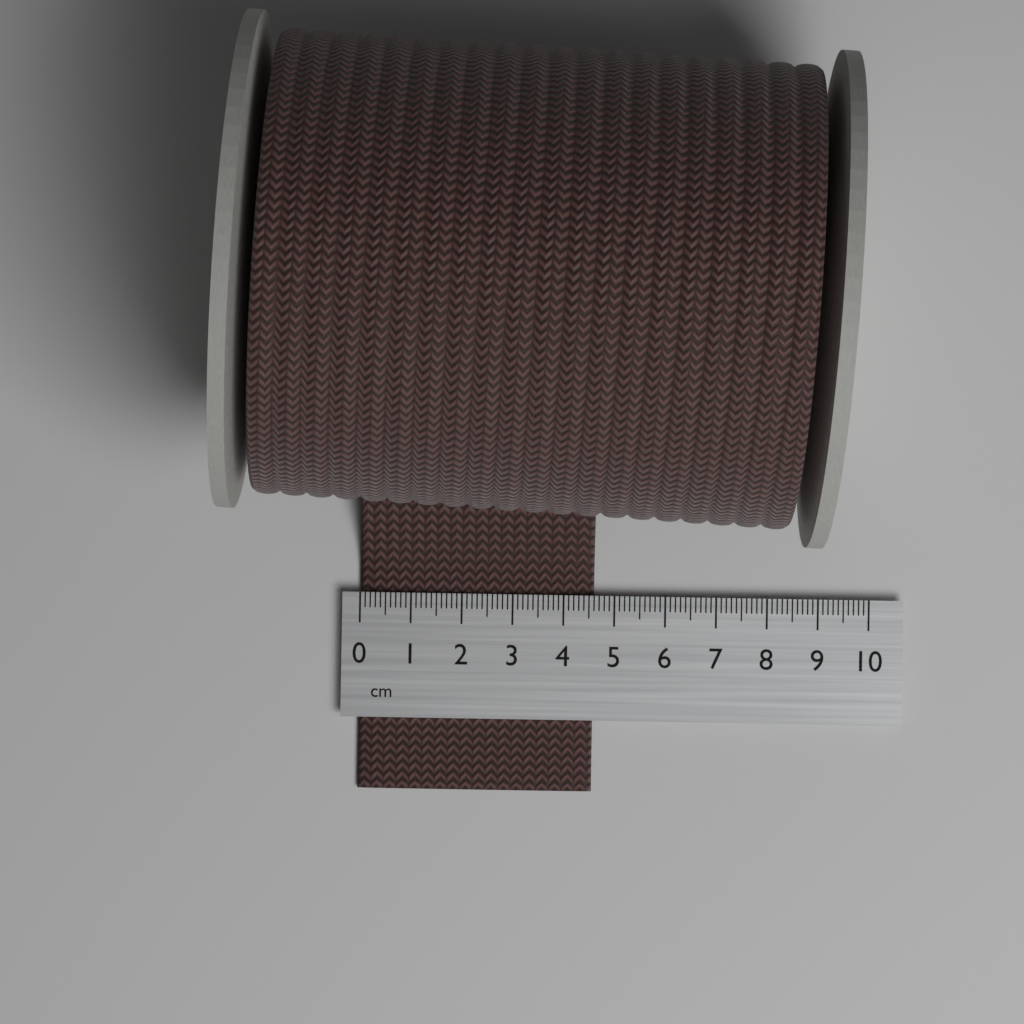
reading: 4.6 cm
